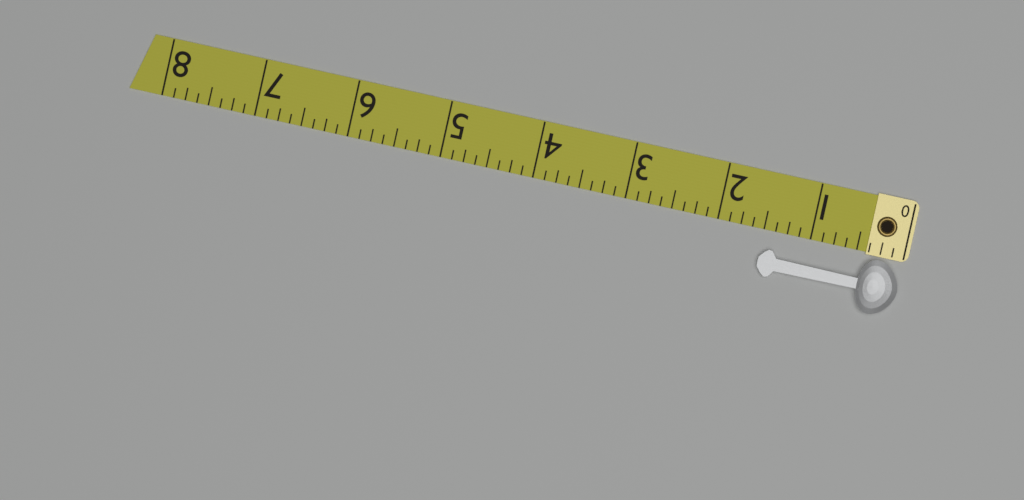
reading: 1.500 (no unit)
